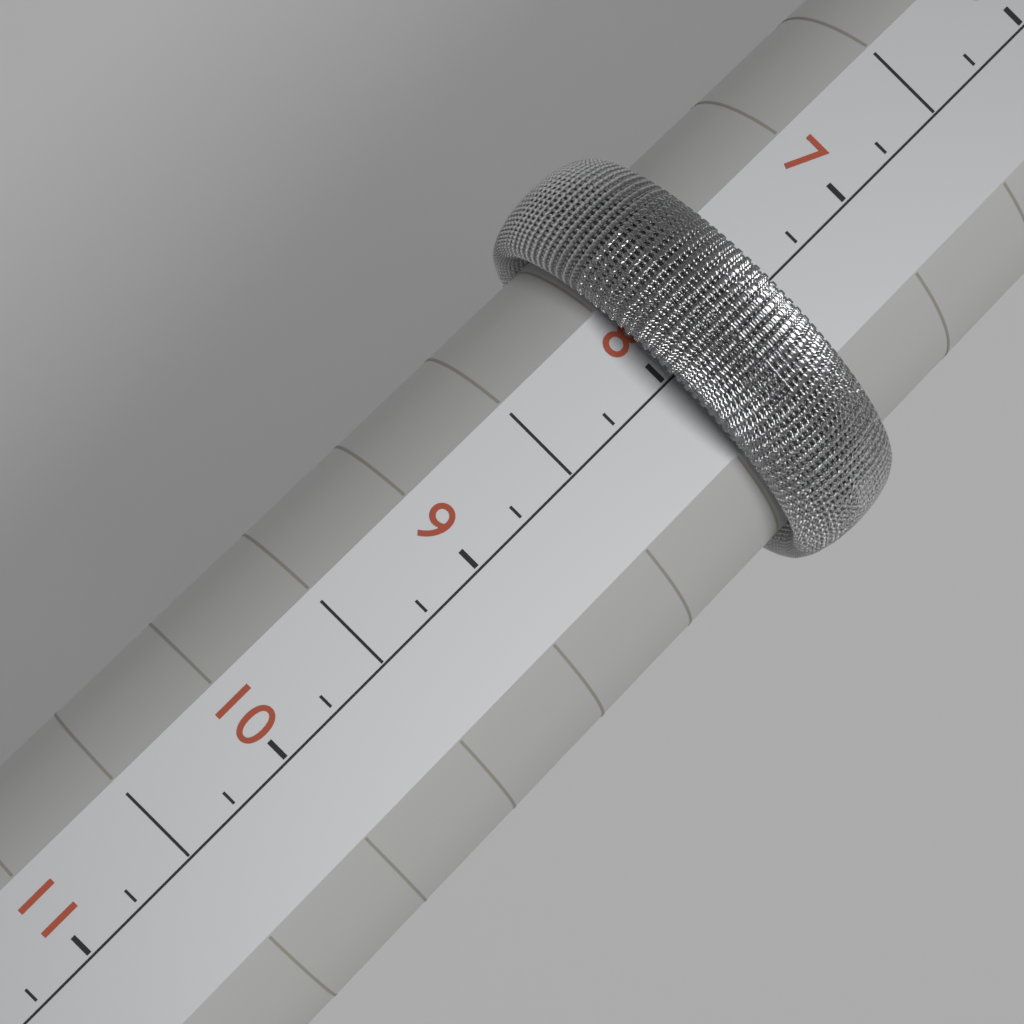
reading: 8.00 (no unit)
